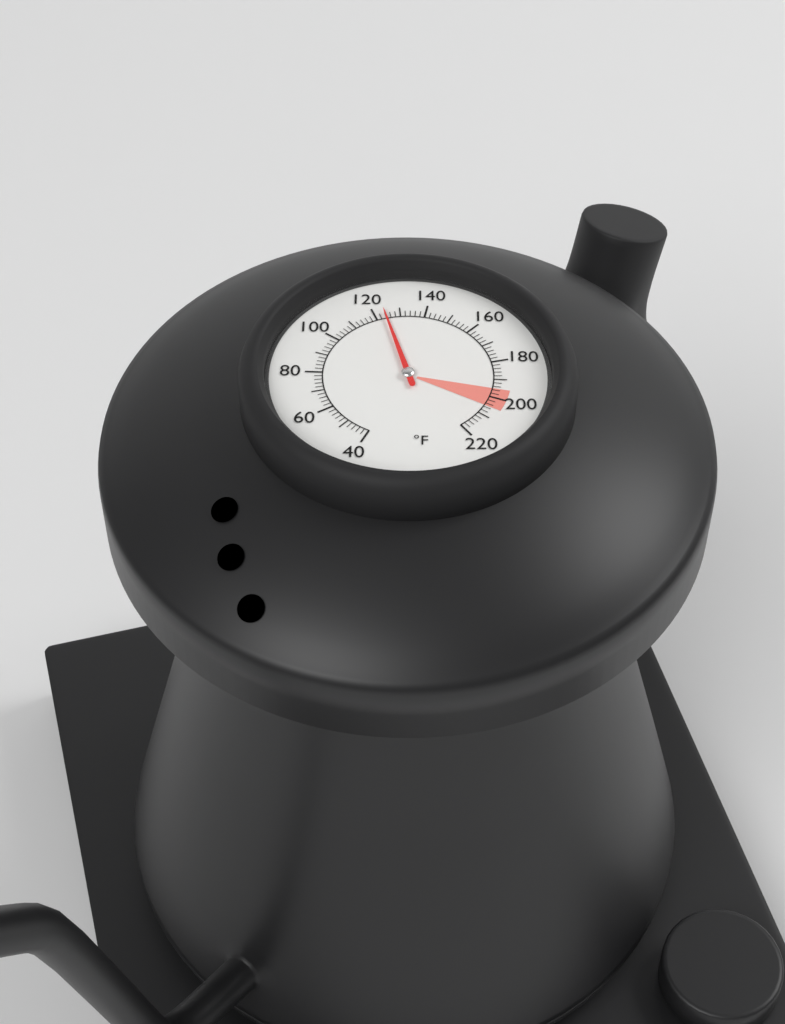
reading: 124 °F
